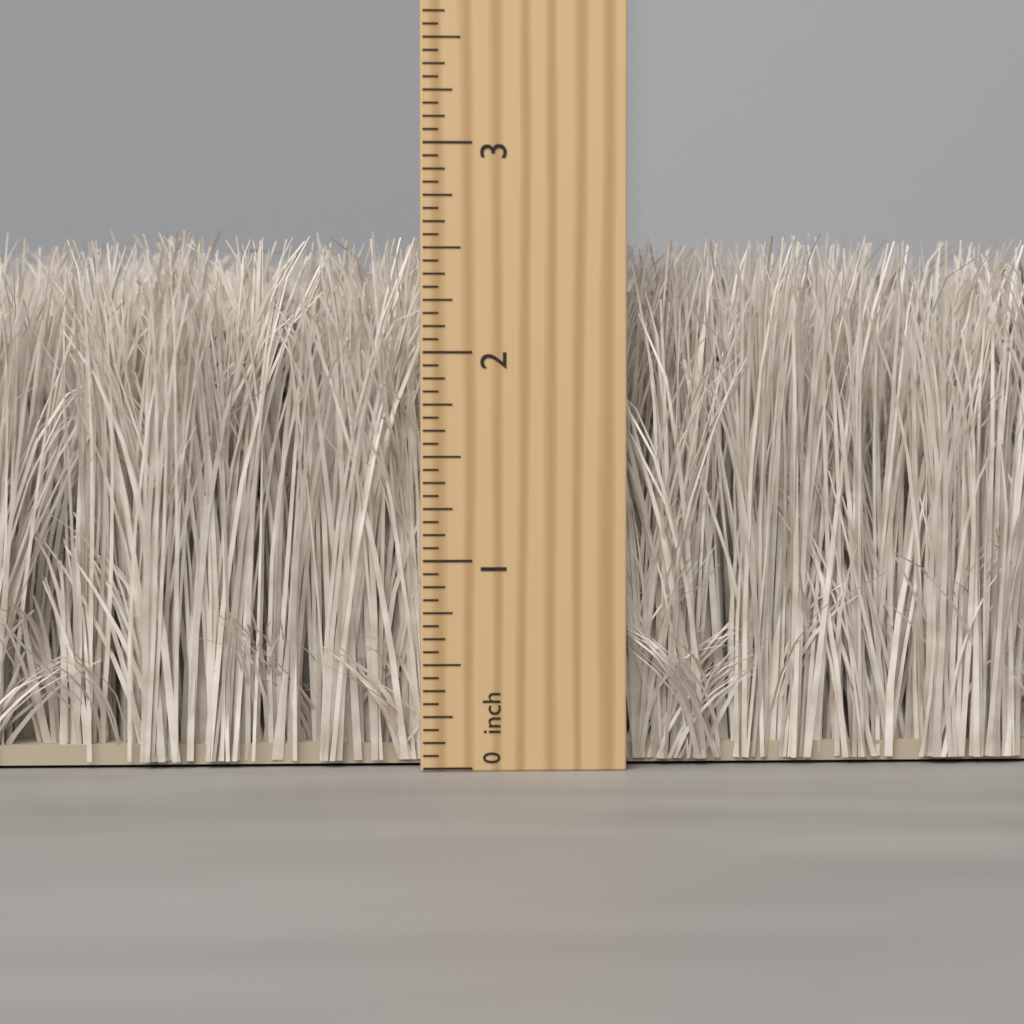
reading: 2.5625 inch
